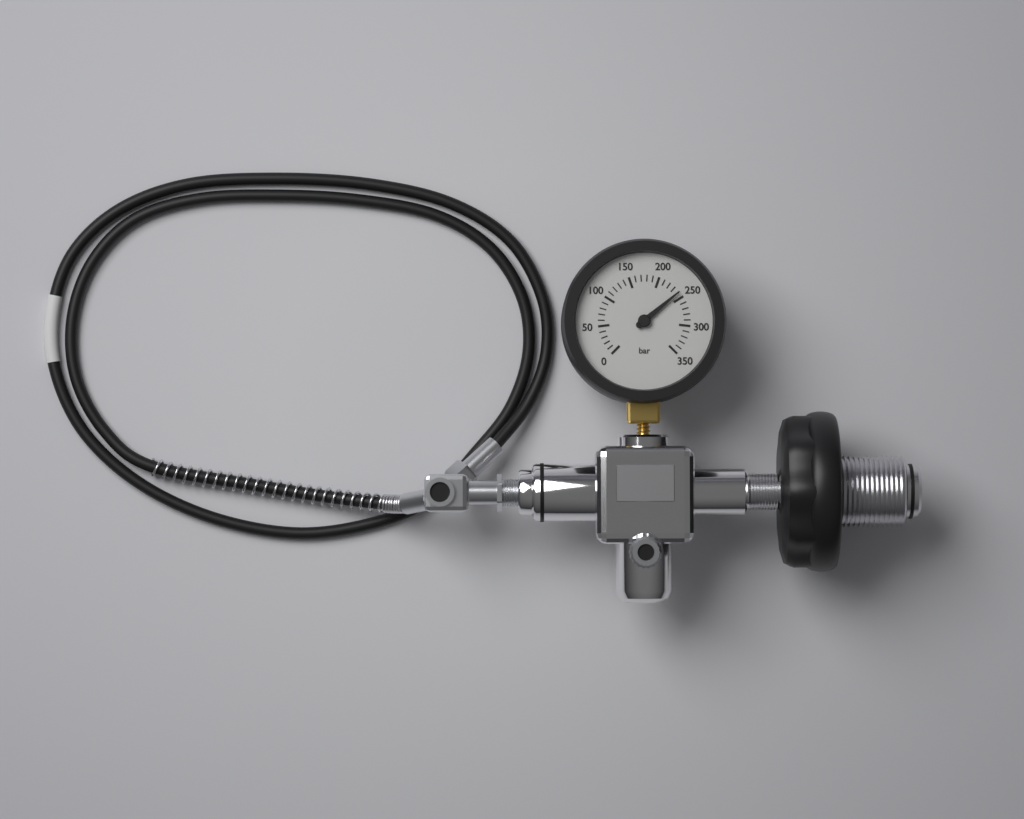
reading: 240 bar
